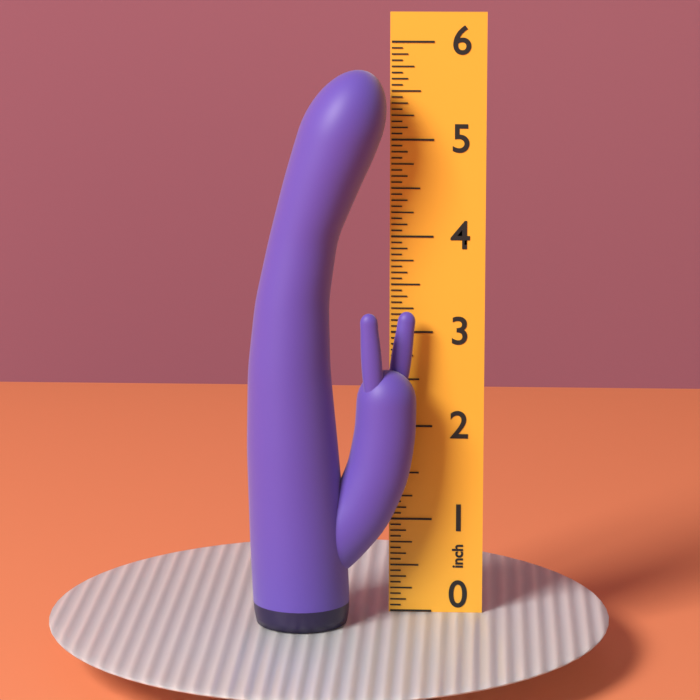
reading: 5.7500 inch
